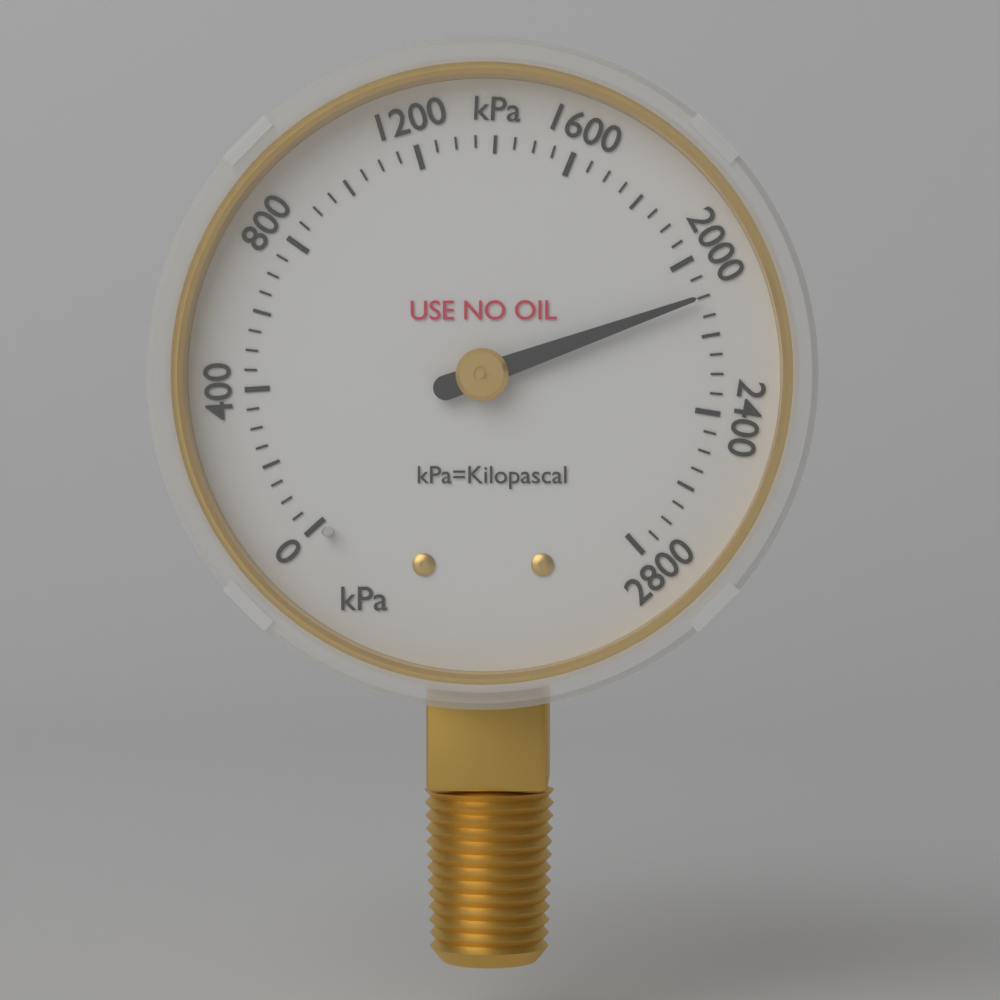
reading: 2100 kPa
